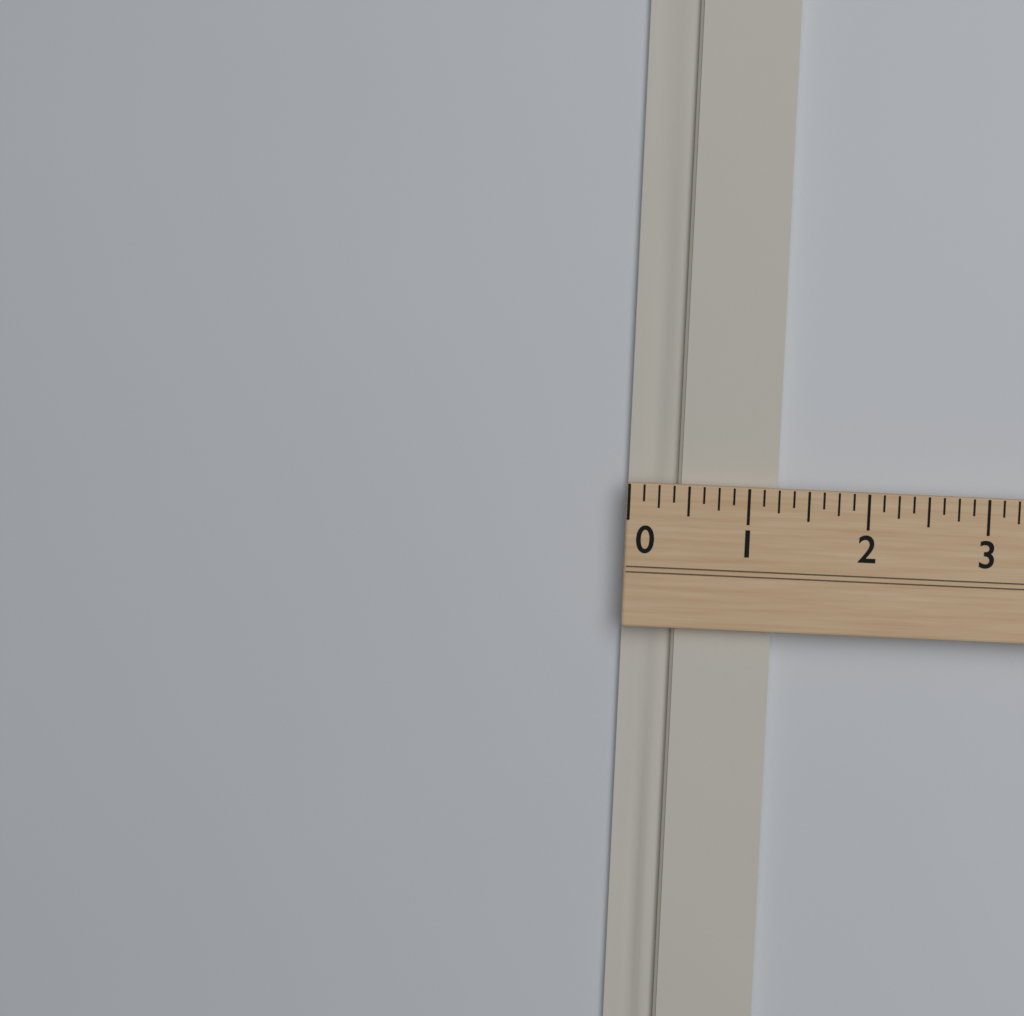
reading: 1.250 (no unit)
